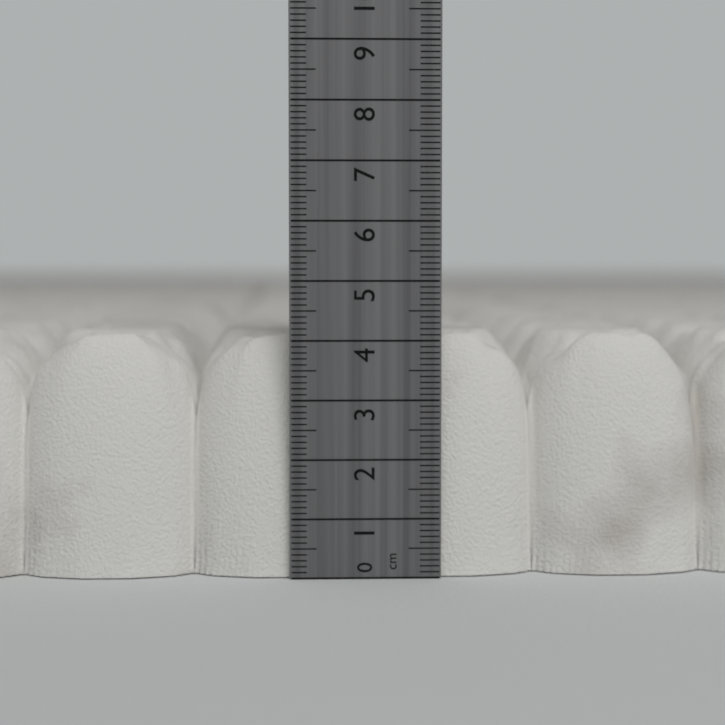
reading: 4.1 cm
